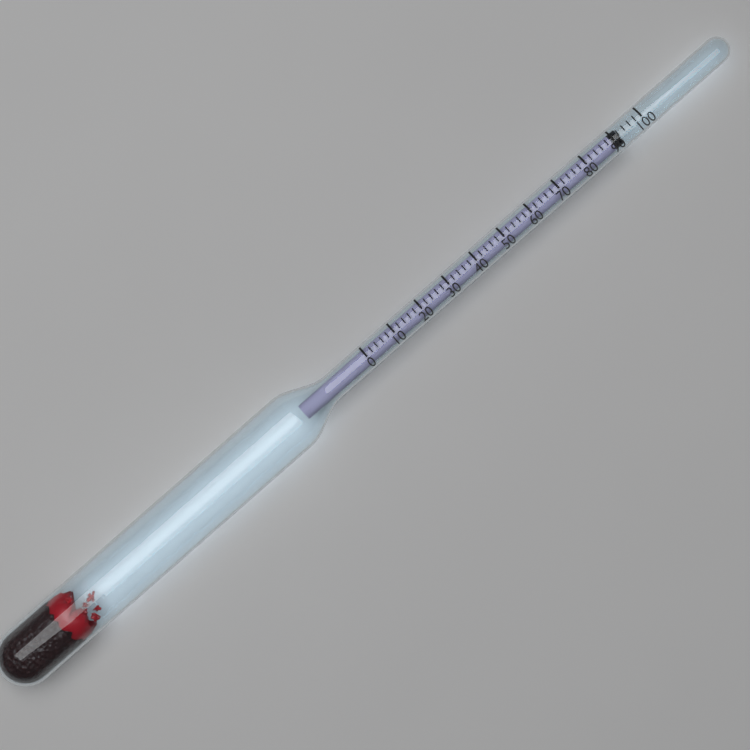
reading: 92 (no unit)
